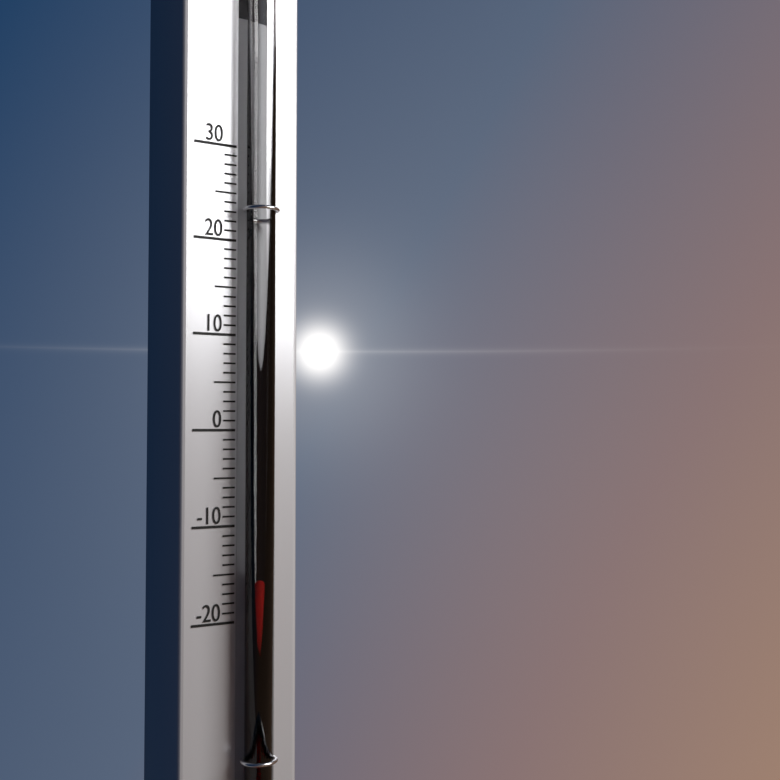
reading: -15 (no unit)
